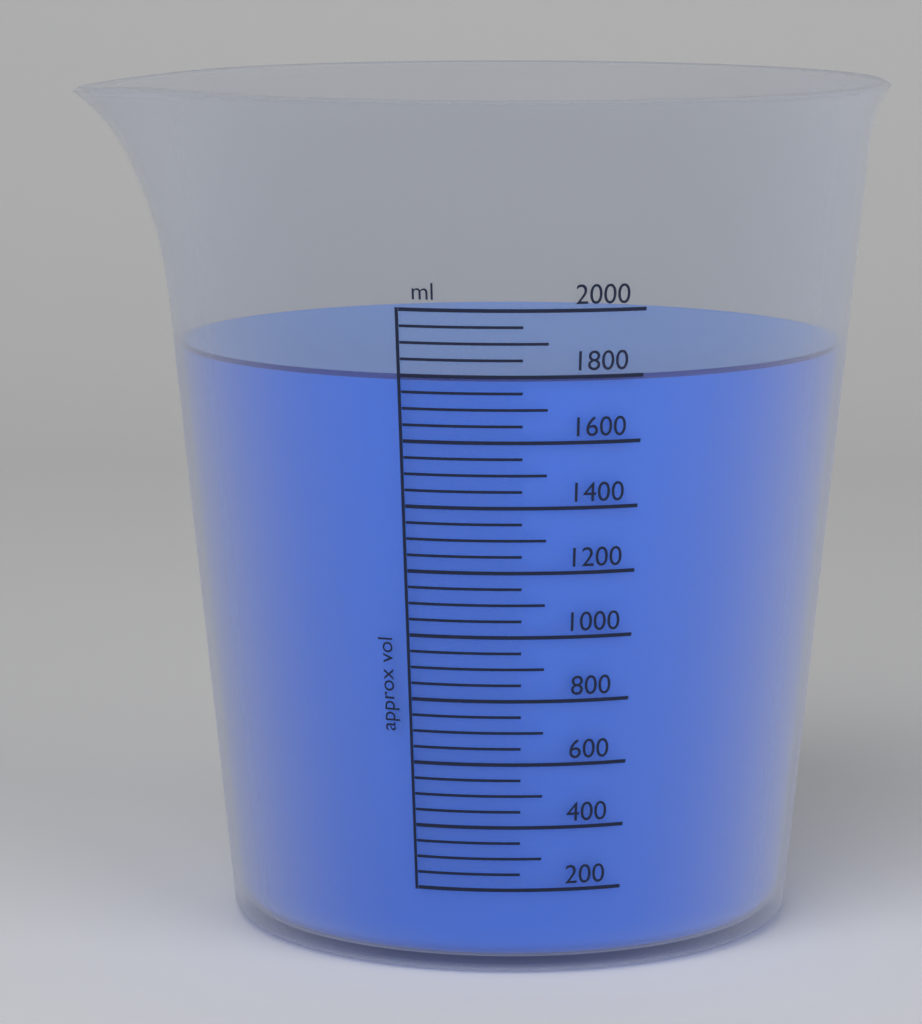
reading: 1800 ml
